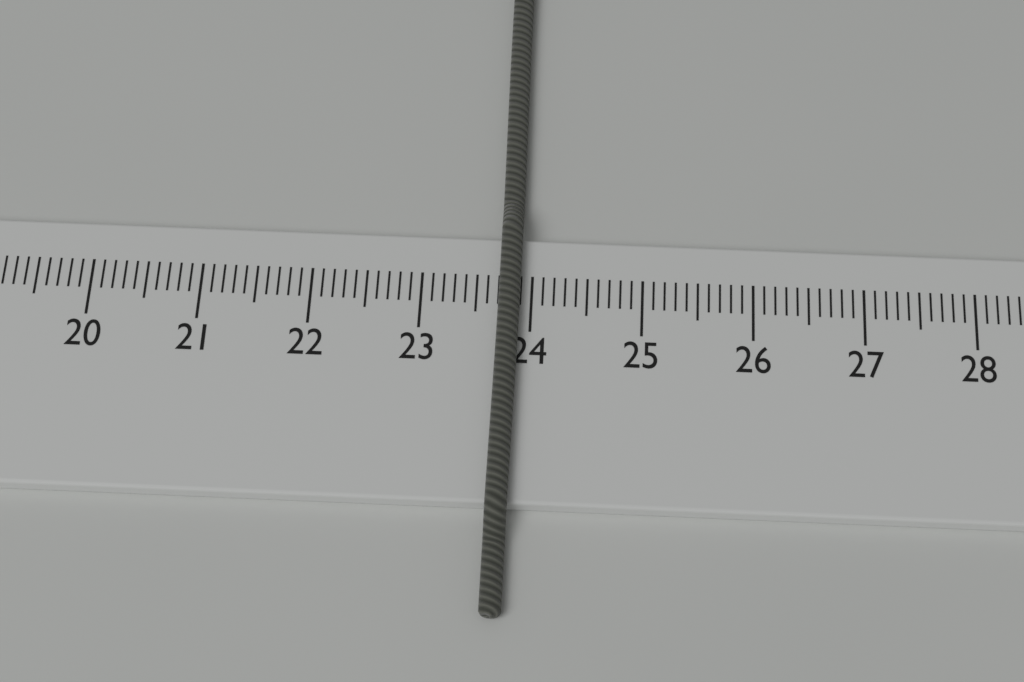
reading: 23.9 cm
